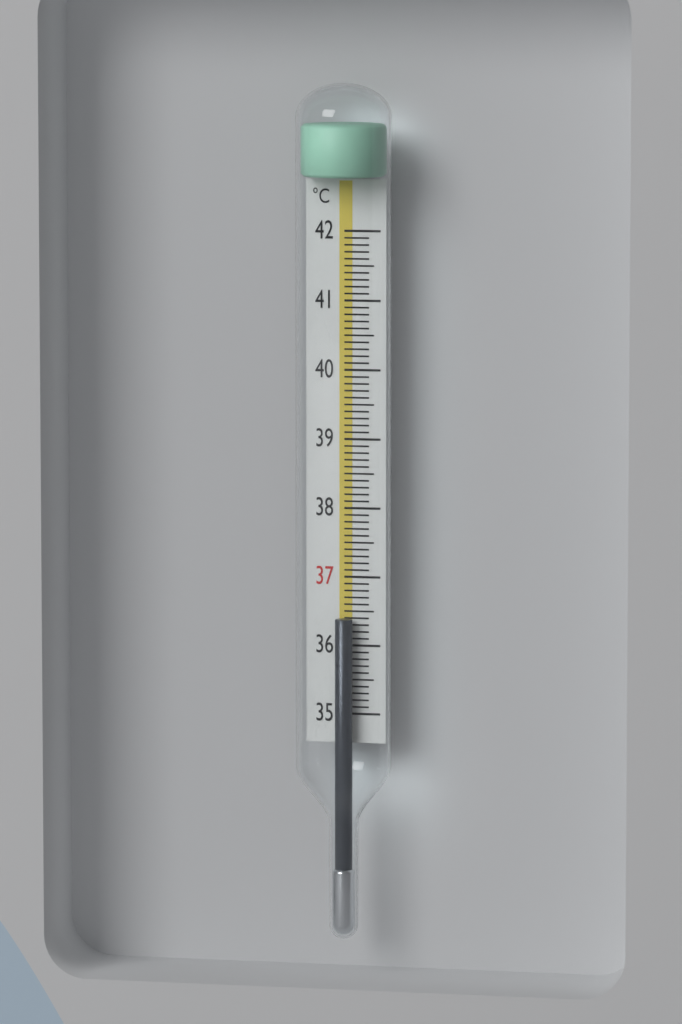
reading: 36.4 °C
